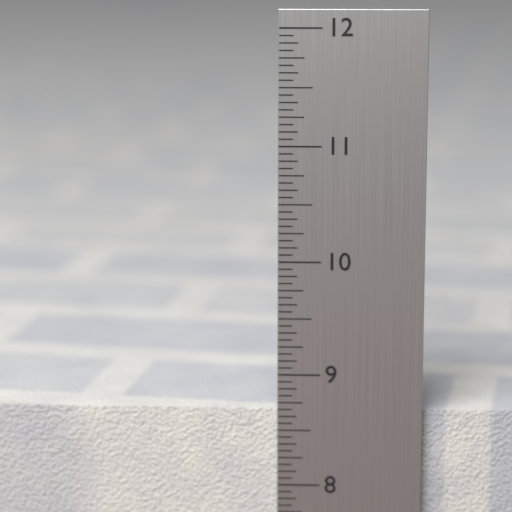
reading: 8.6875 in
